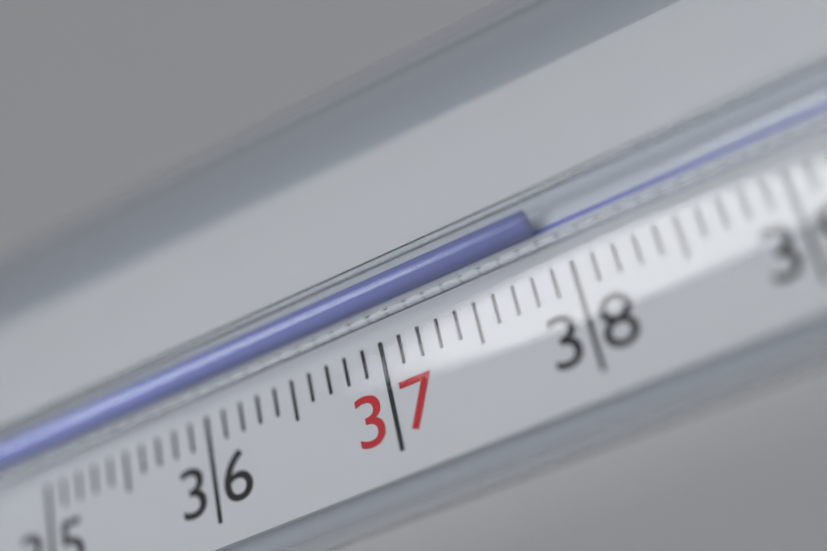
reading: 37.9 °C
